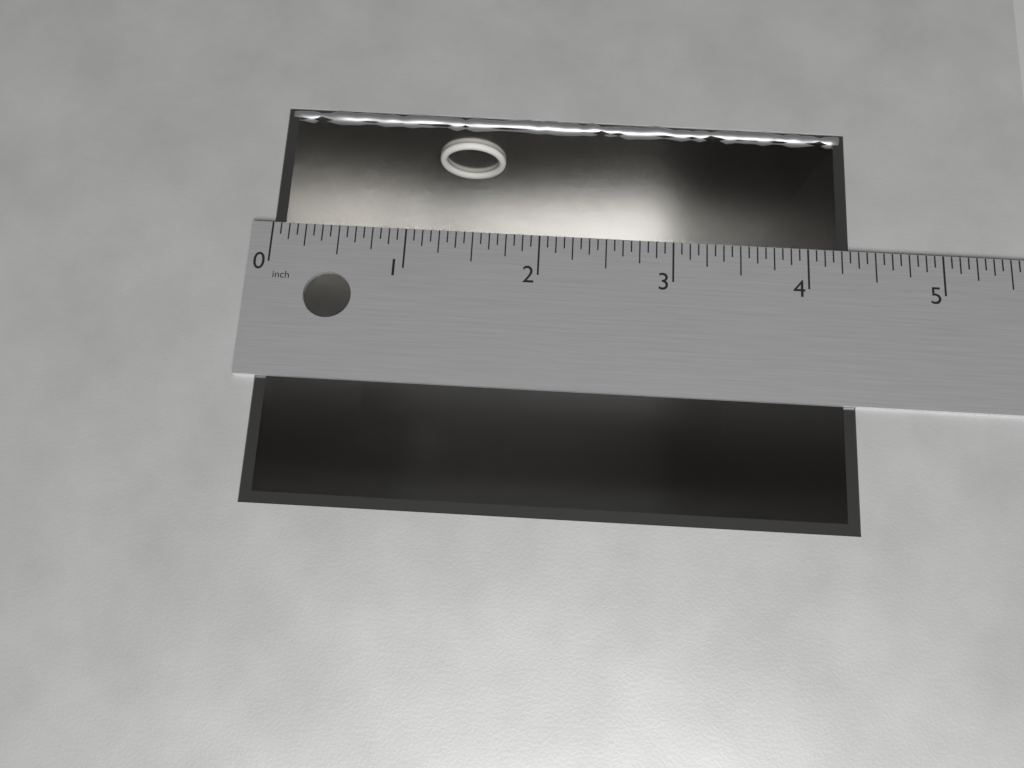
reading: 4.3125 in
